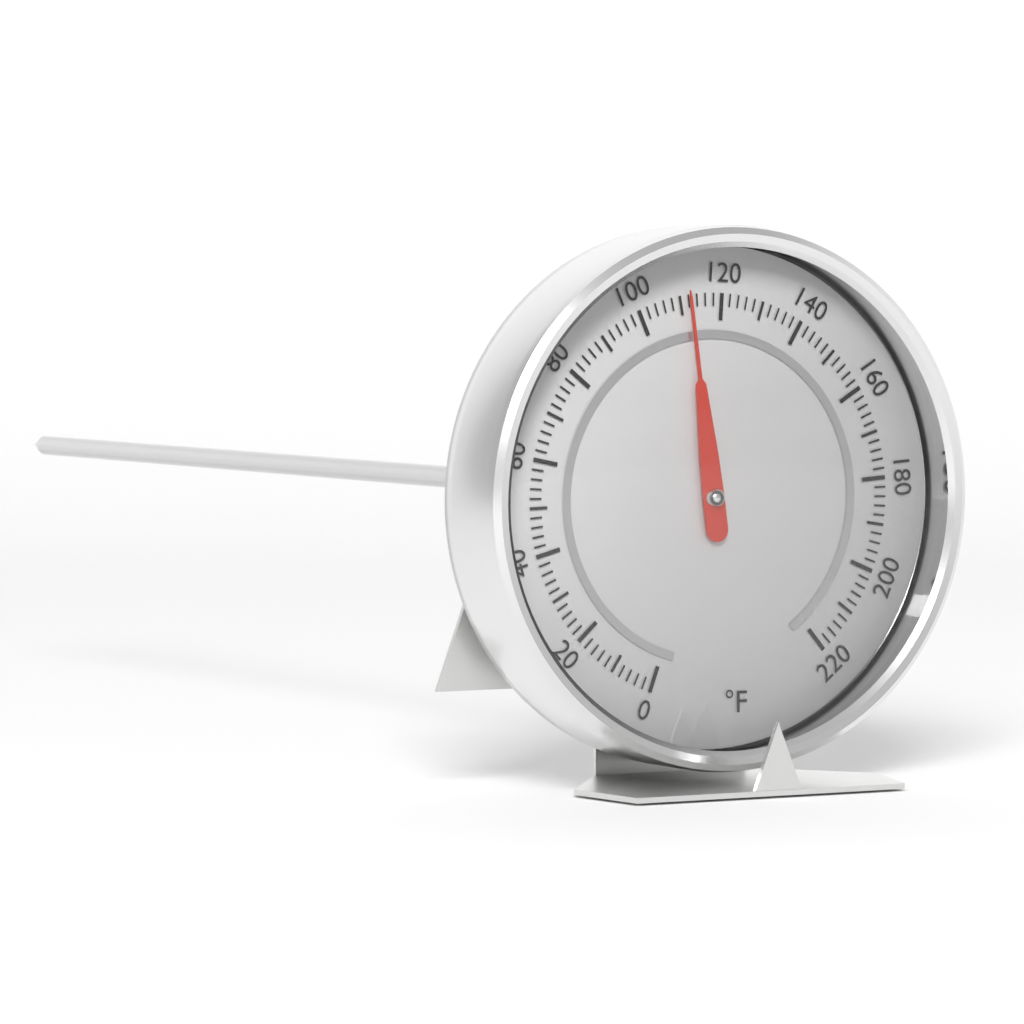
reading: 112 °F
